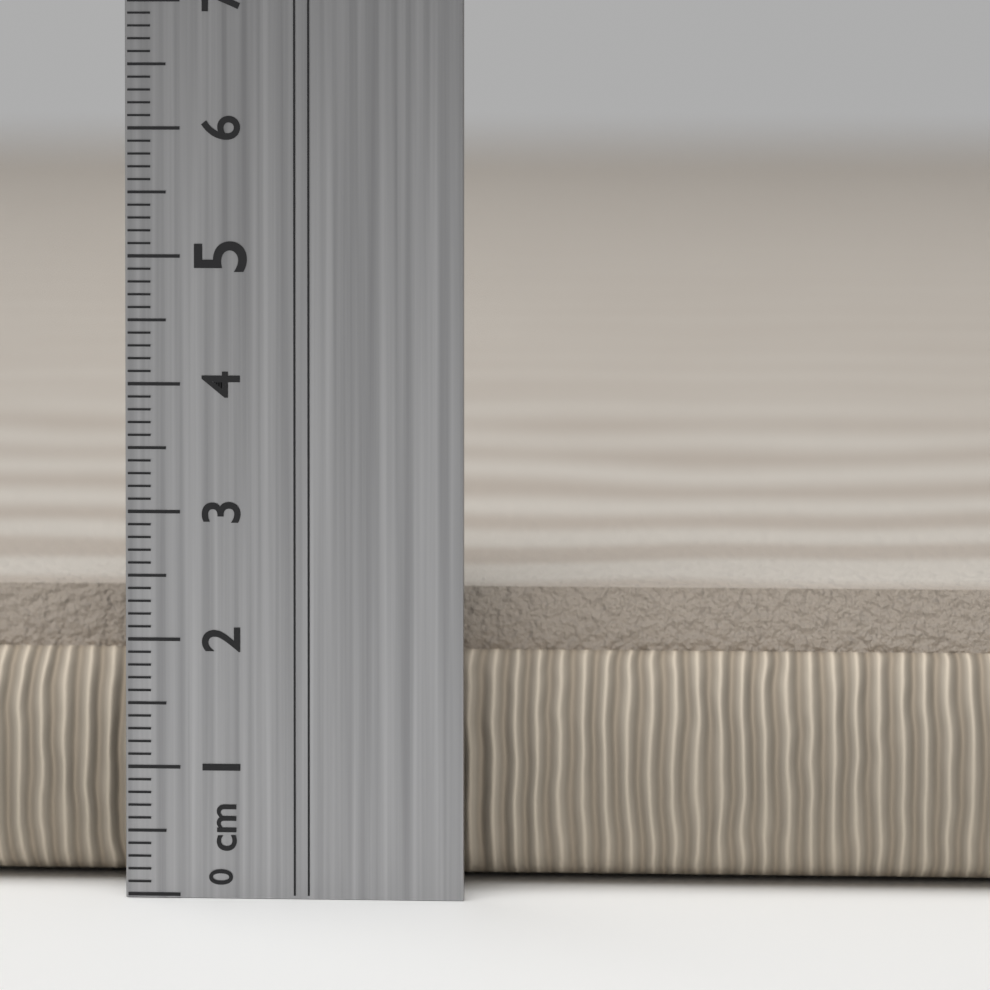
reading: 2.3 cm
